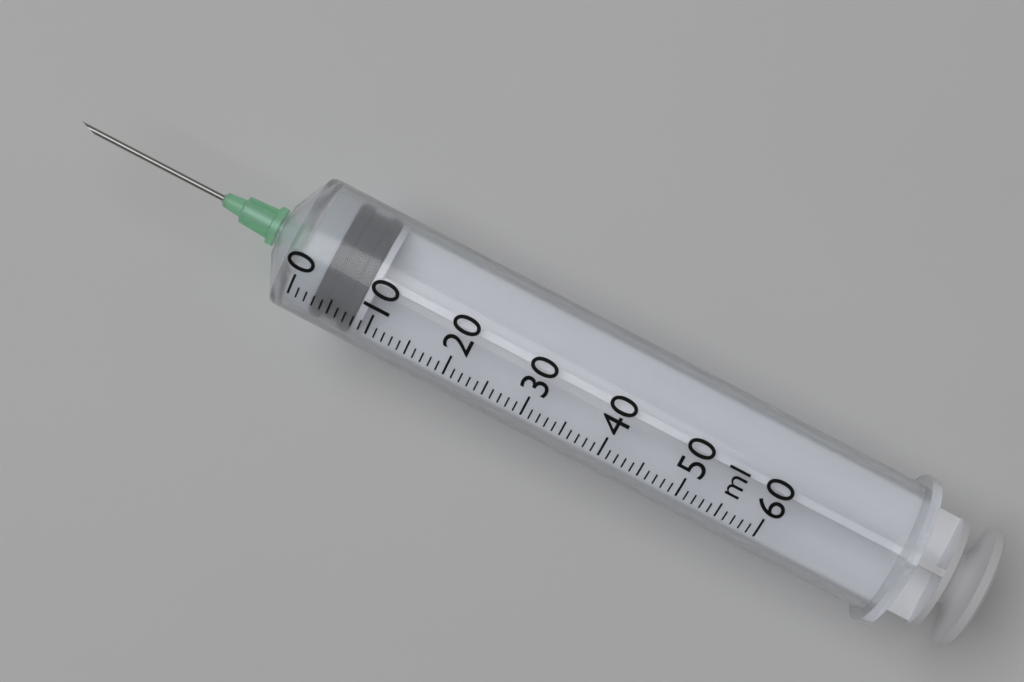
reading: 3 ml
